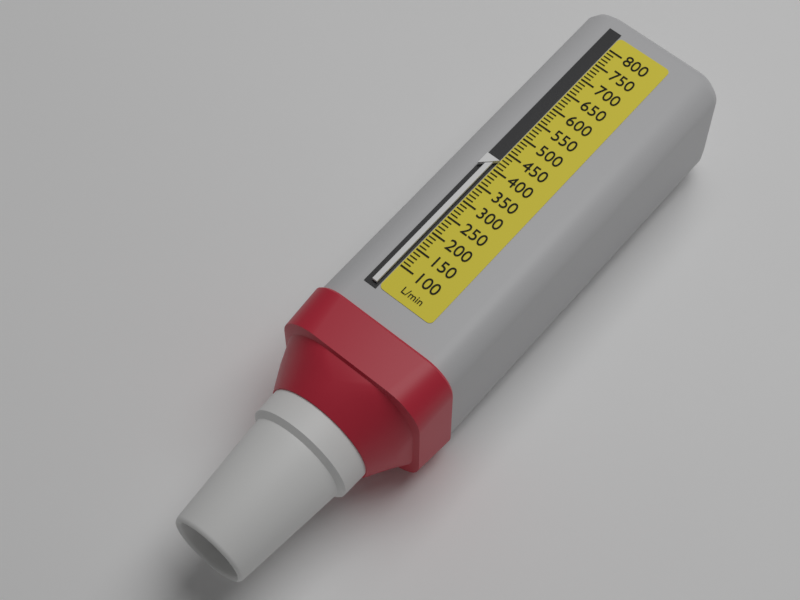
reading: 420 L/min
